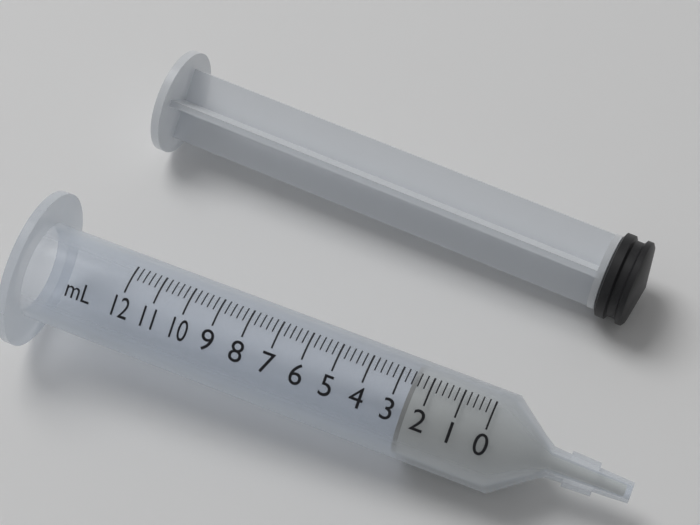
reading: 2.6 ml
